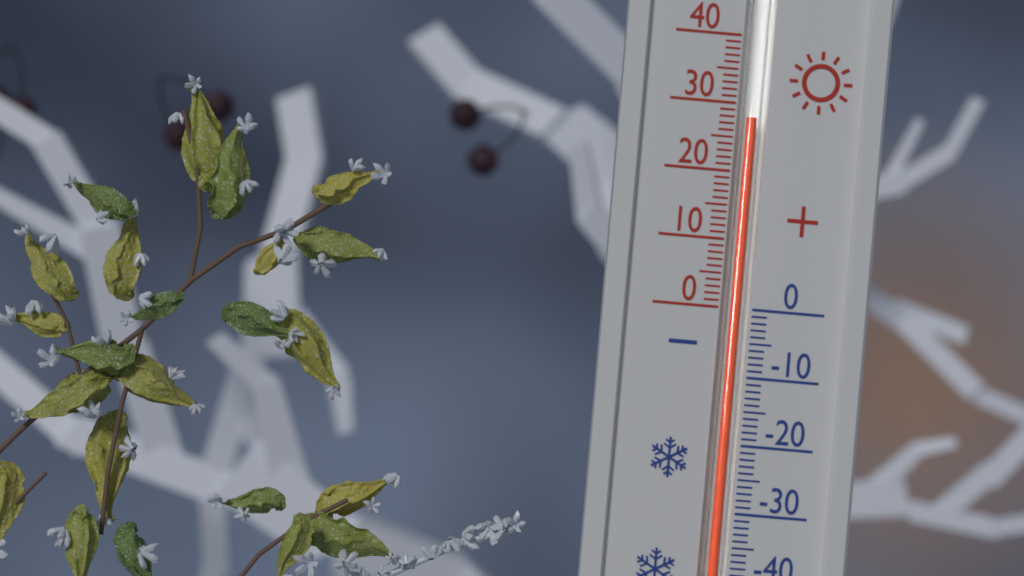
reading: 28 (no unit)
